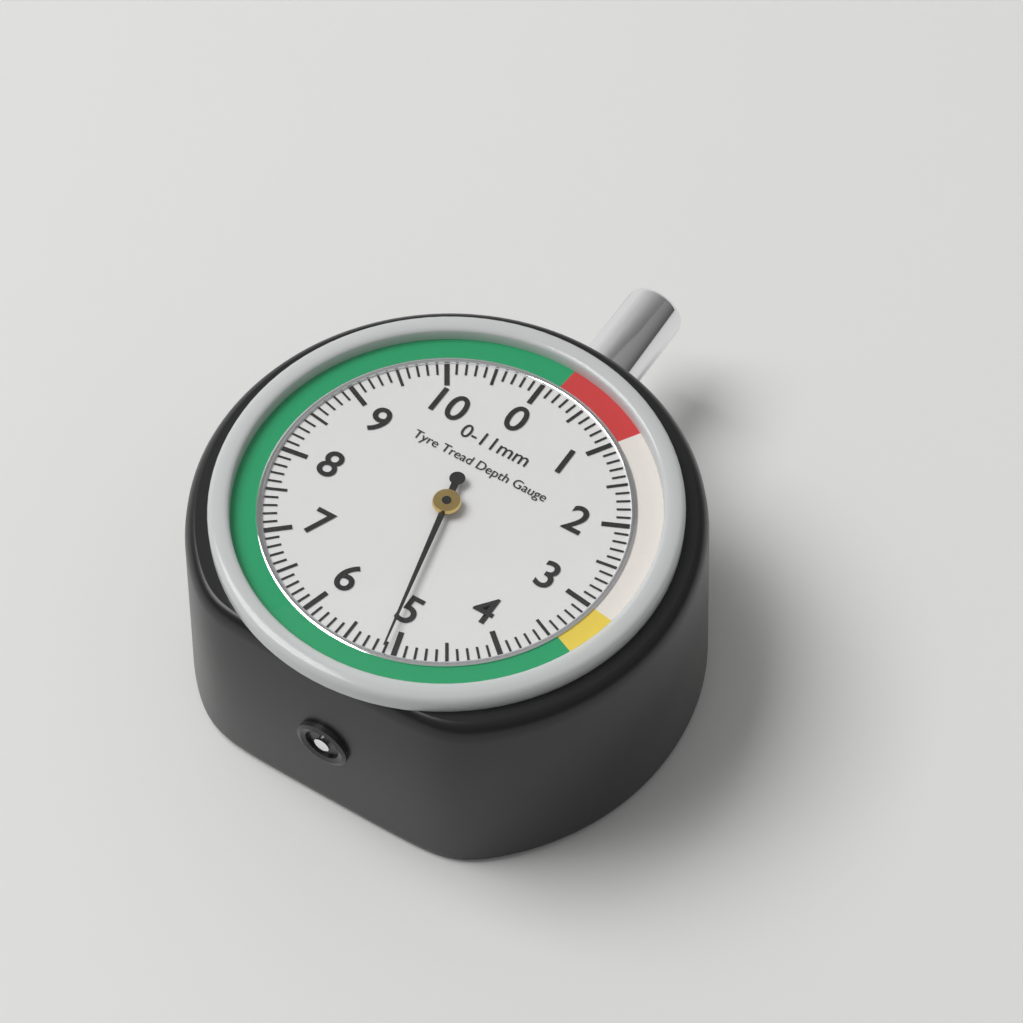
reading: 5.1 mm
